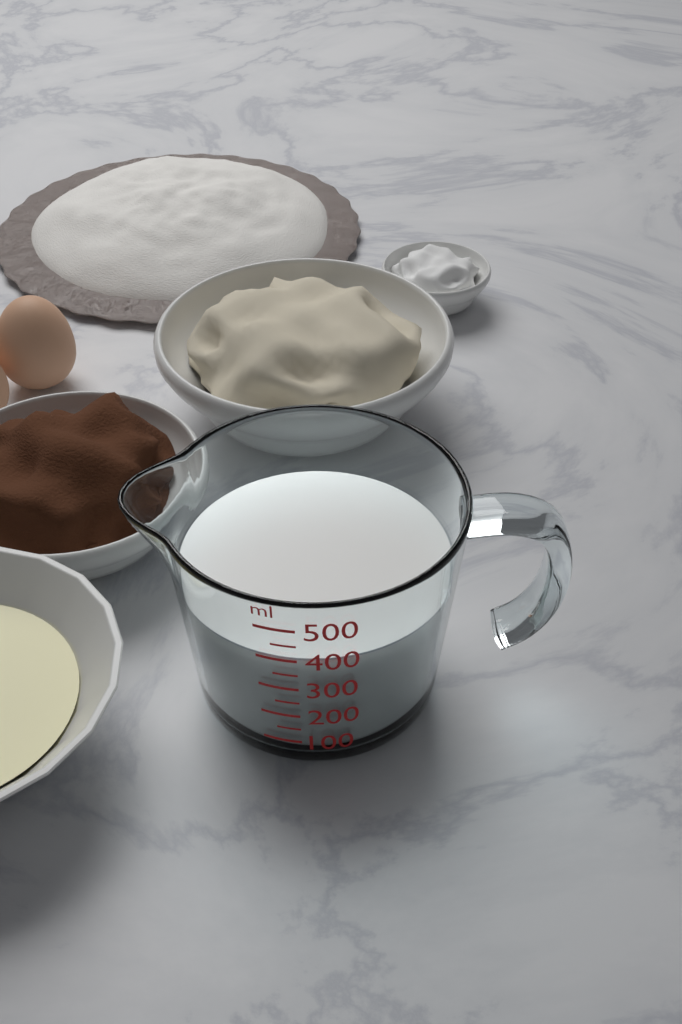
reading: 400 ml
